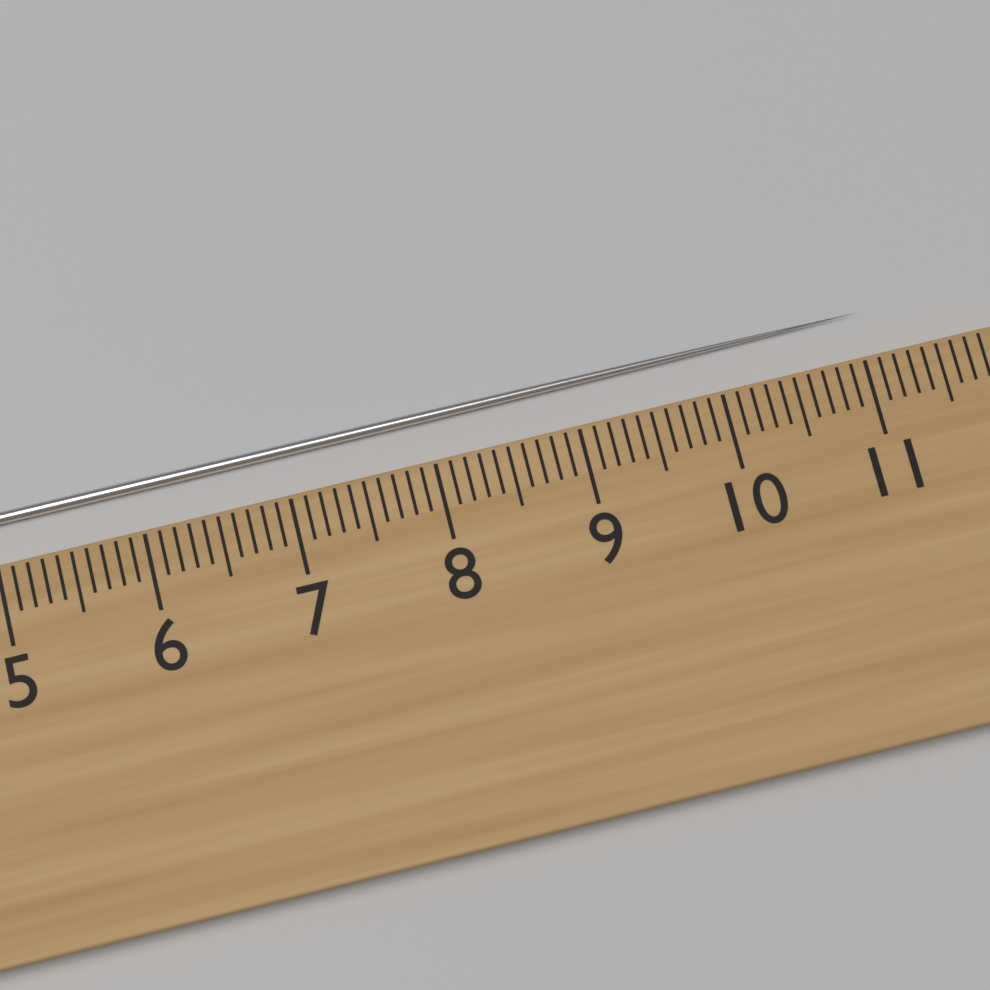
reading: 11.1 cm
